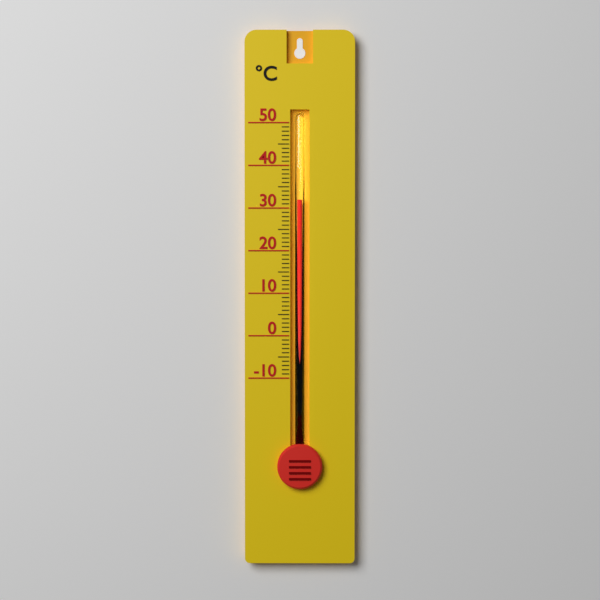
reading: 32 °C
